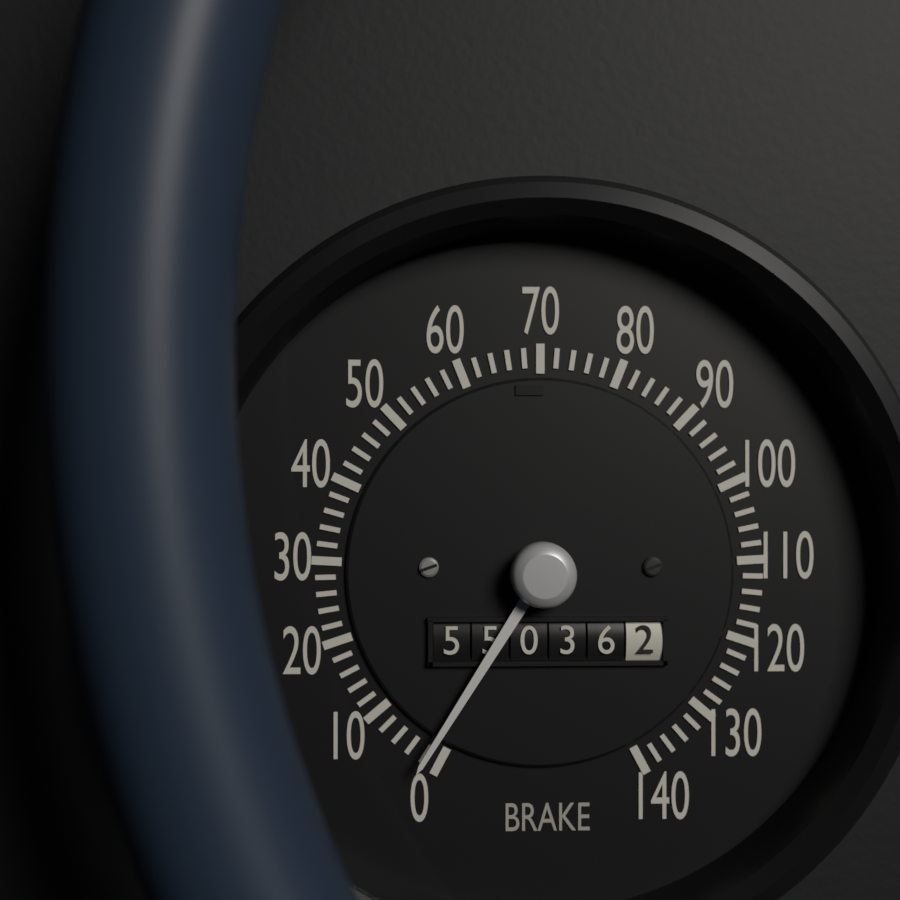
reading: 2 (no unit)
